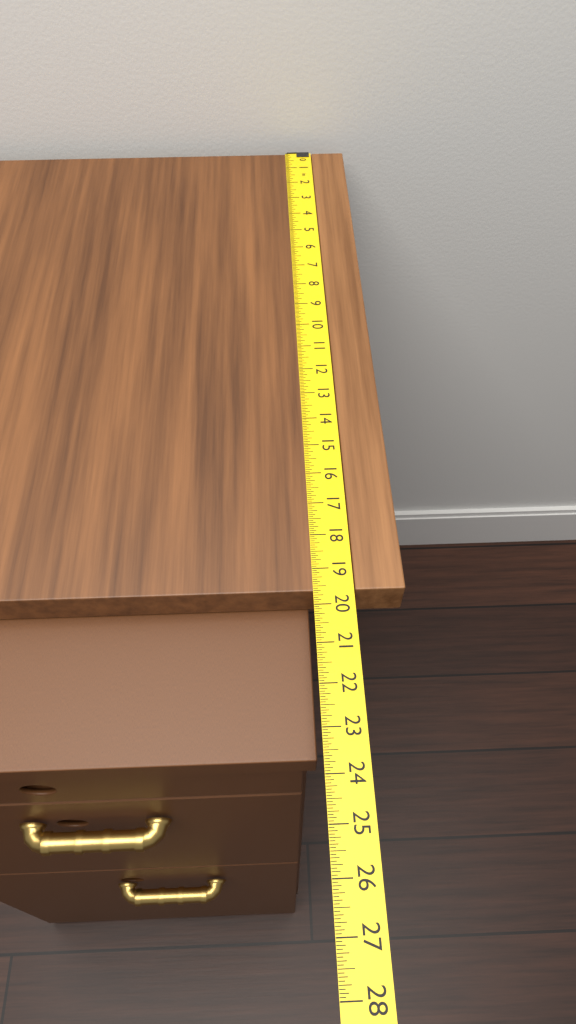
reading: 19.6250 in
